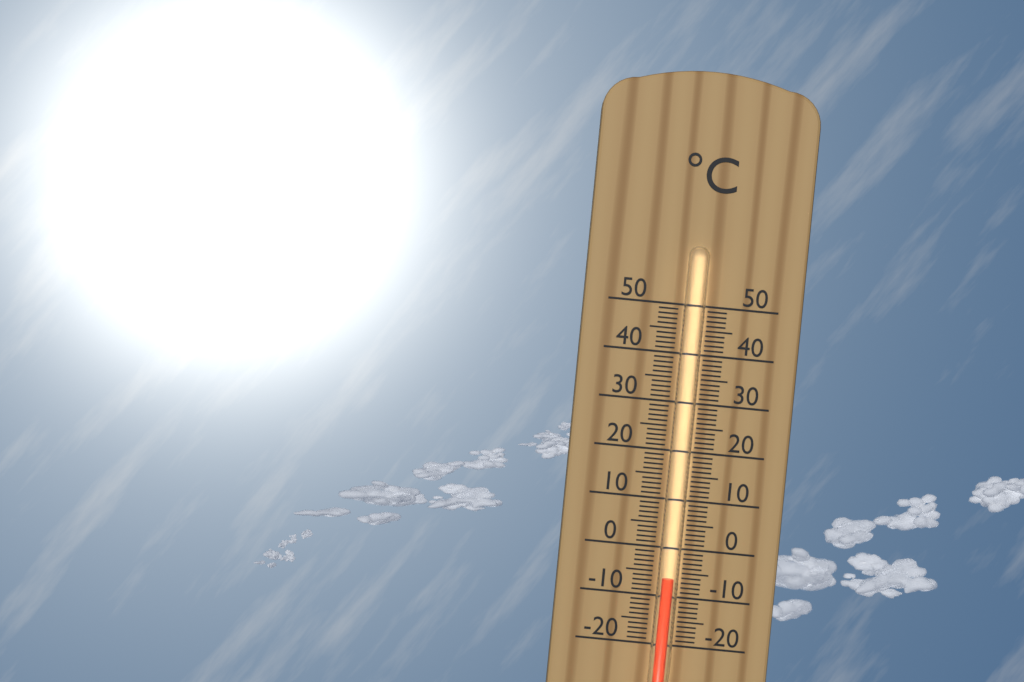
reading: -6 °C
